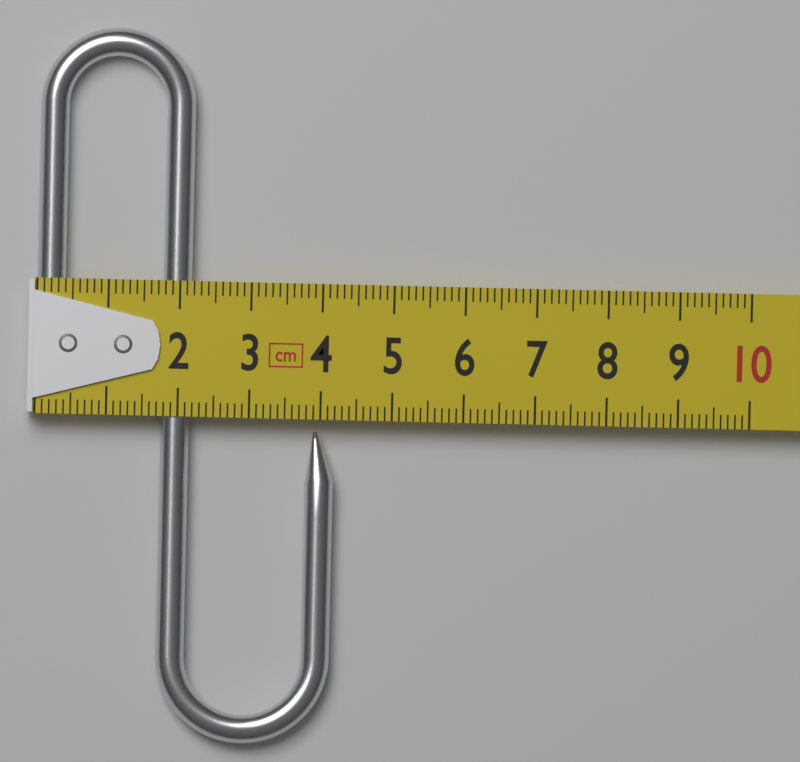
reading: 4.2 cm
